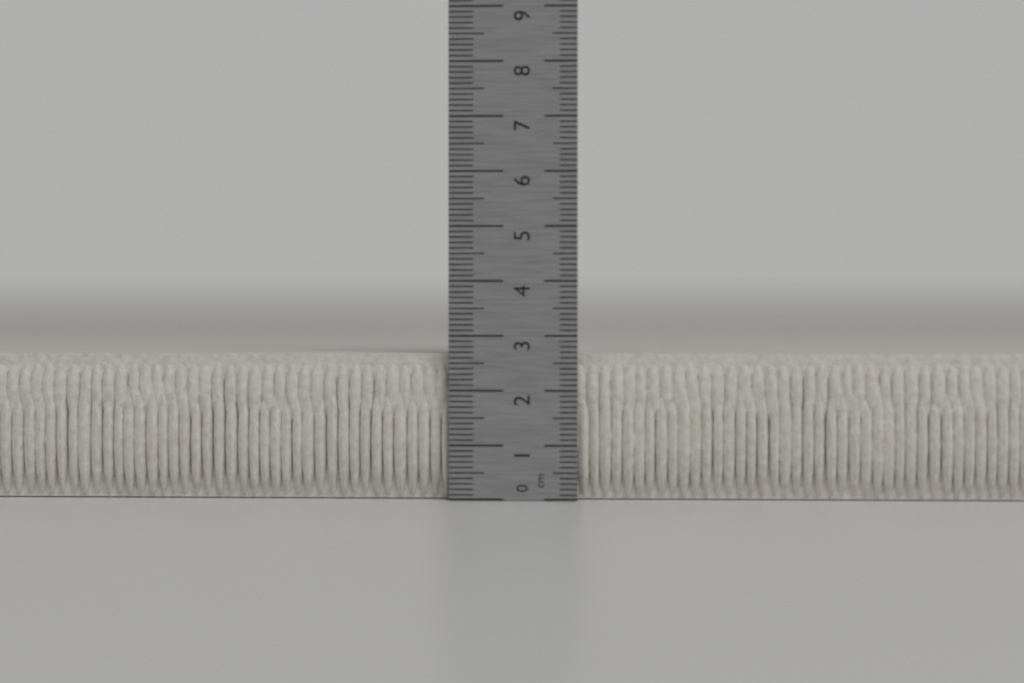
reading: 2.7 cm
